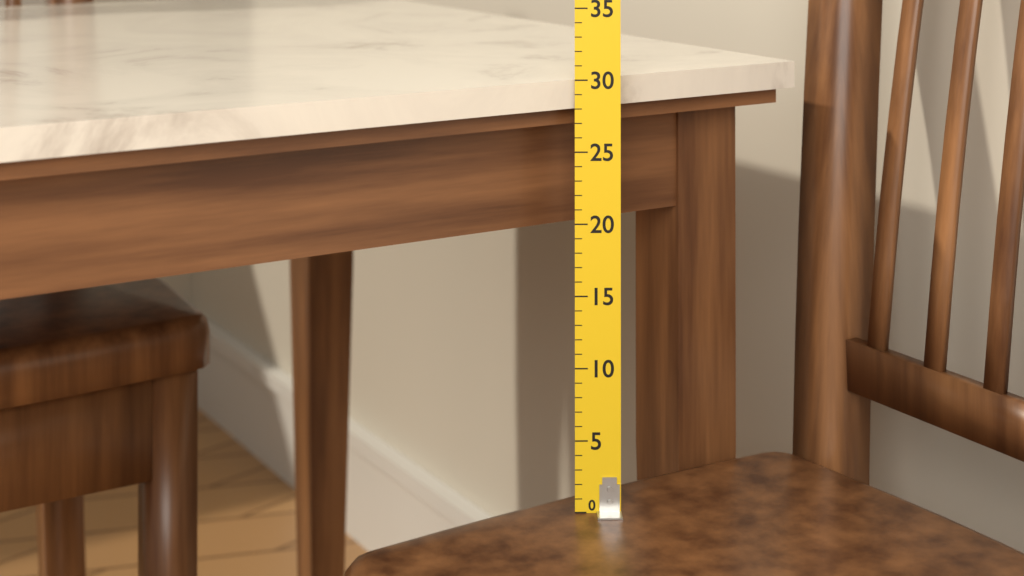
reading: 30 (no unit)
